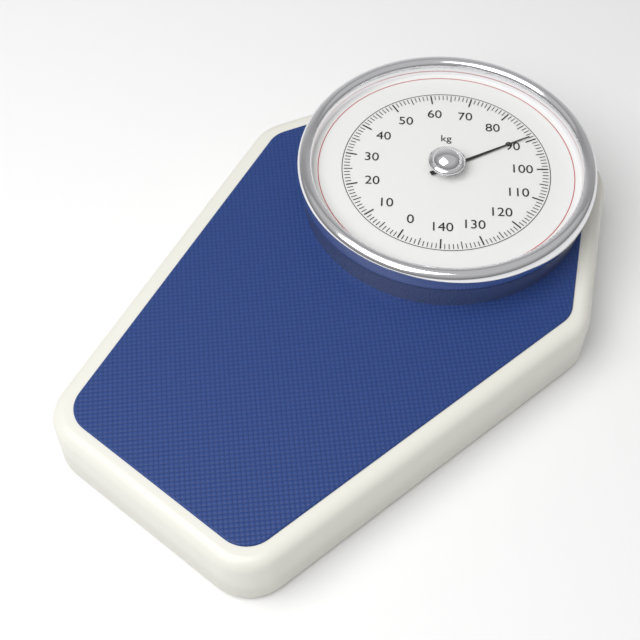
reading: 89 kg
